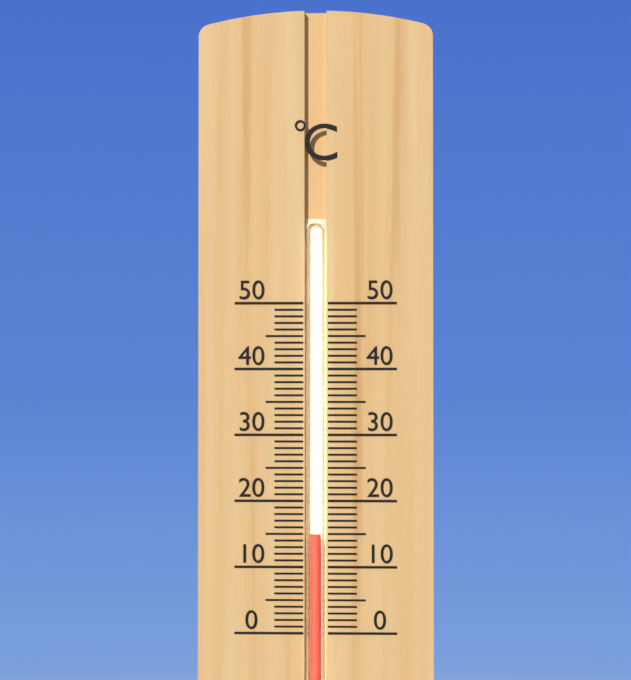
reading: 15 °C
